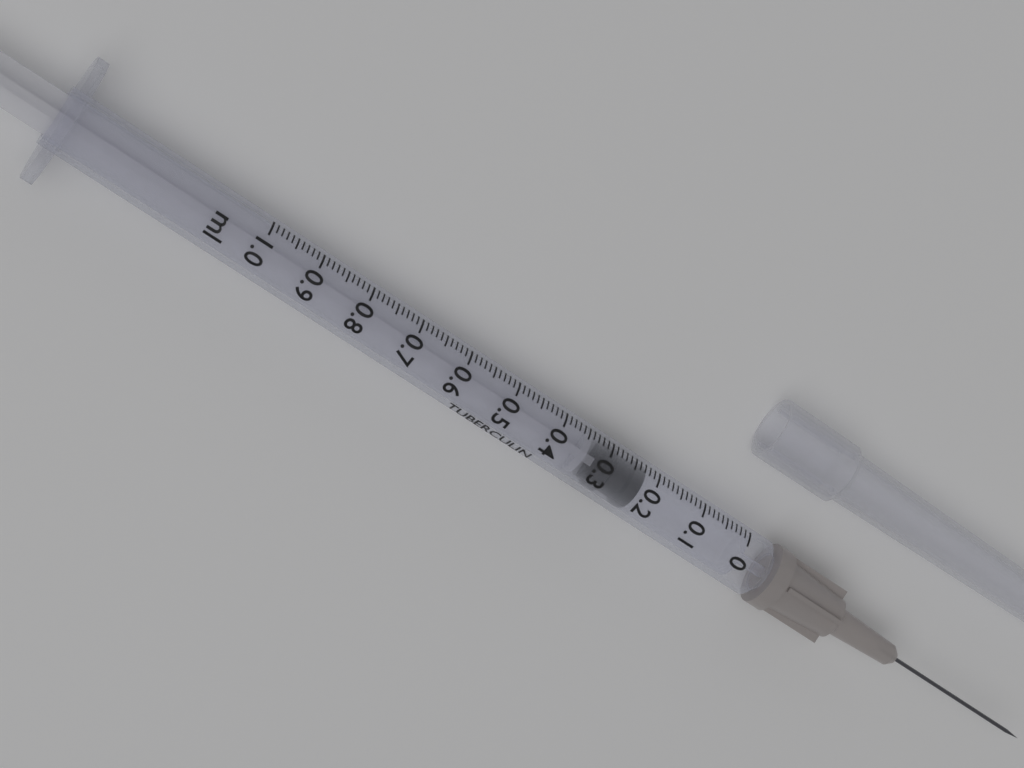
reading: 0.22 ml
